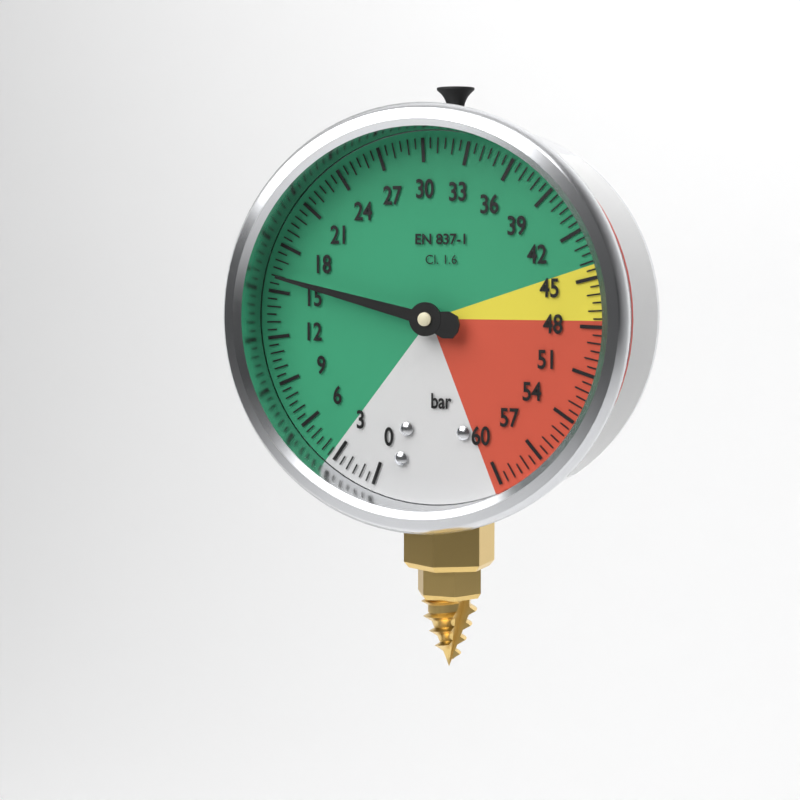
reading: 16.0 bar
